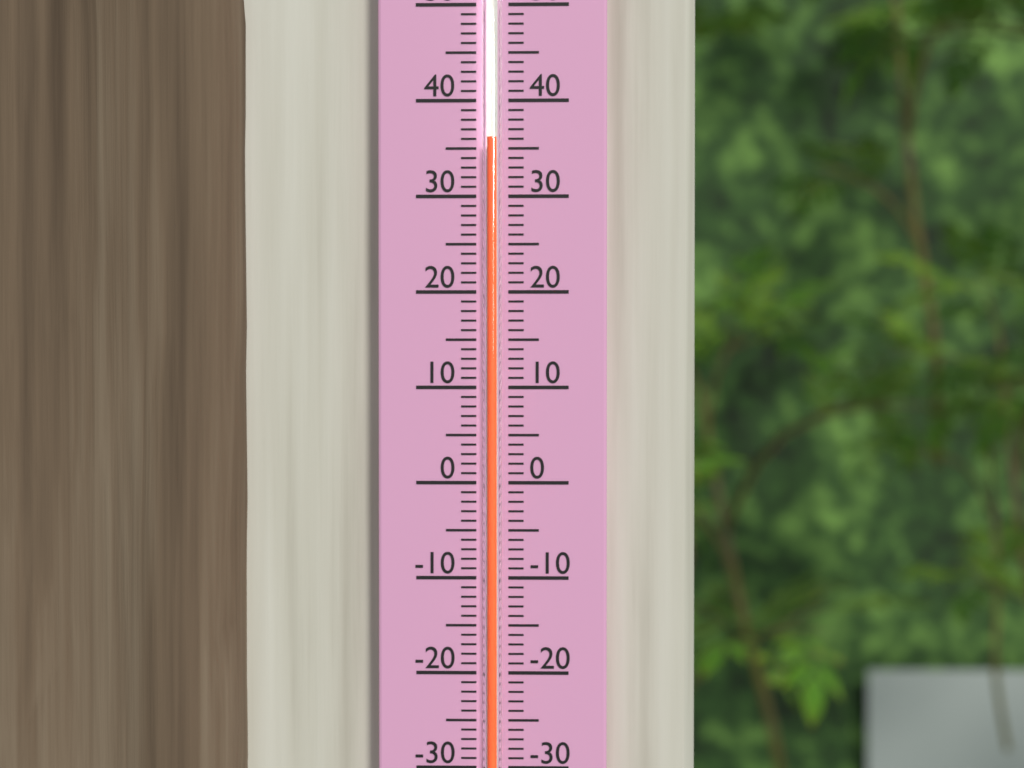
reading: 36 (no unit)
